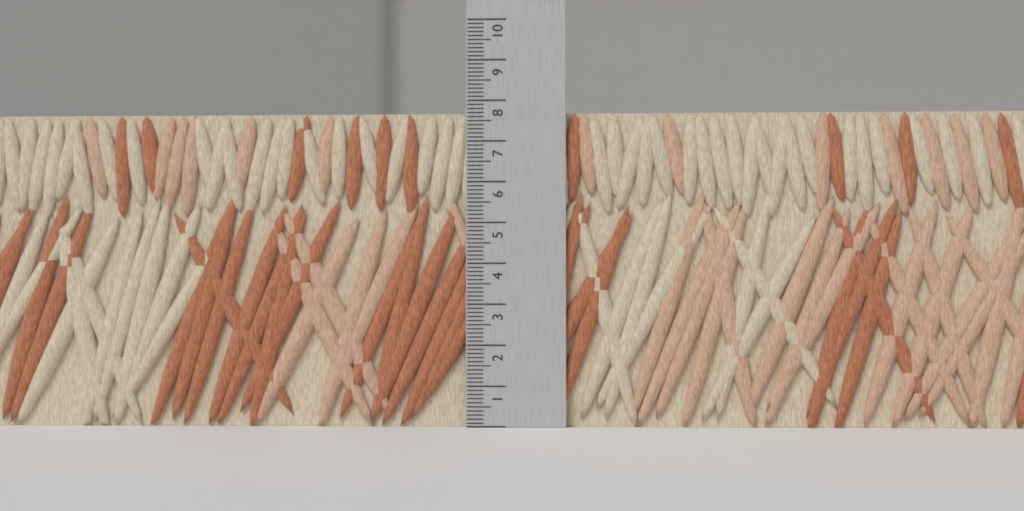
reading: 7.7 (no unit)
